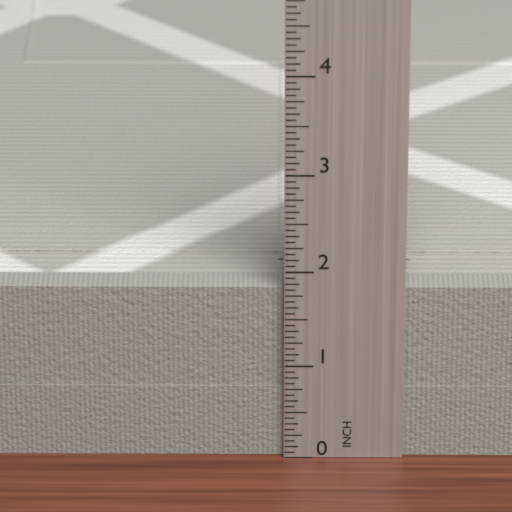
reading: 1.8125 in
